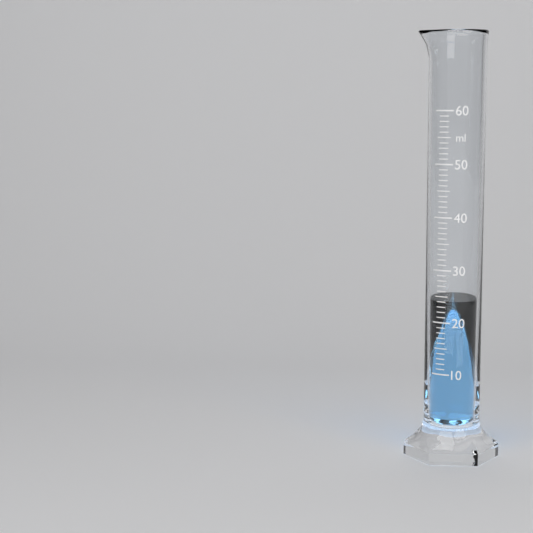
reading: 24 ml
